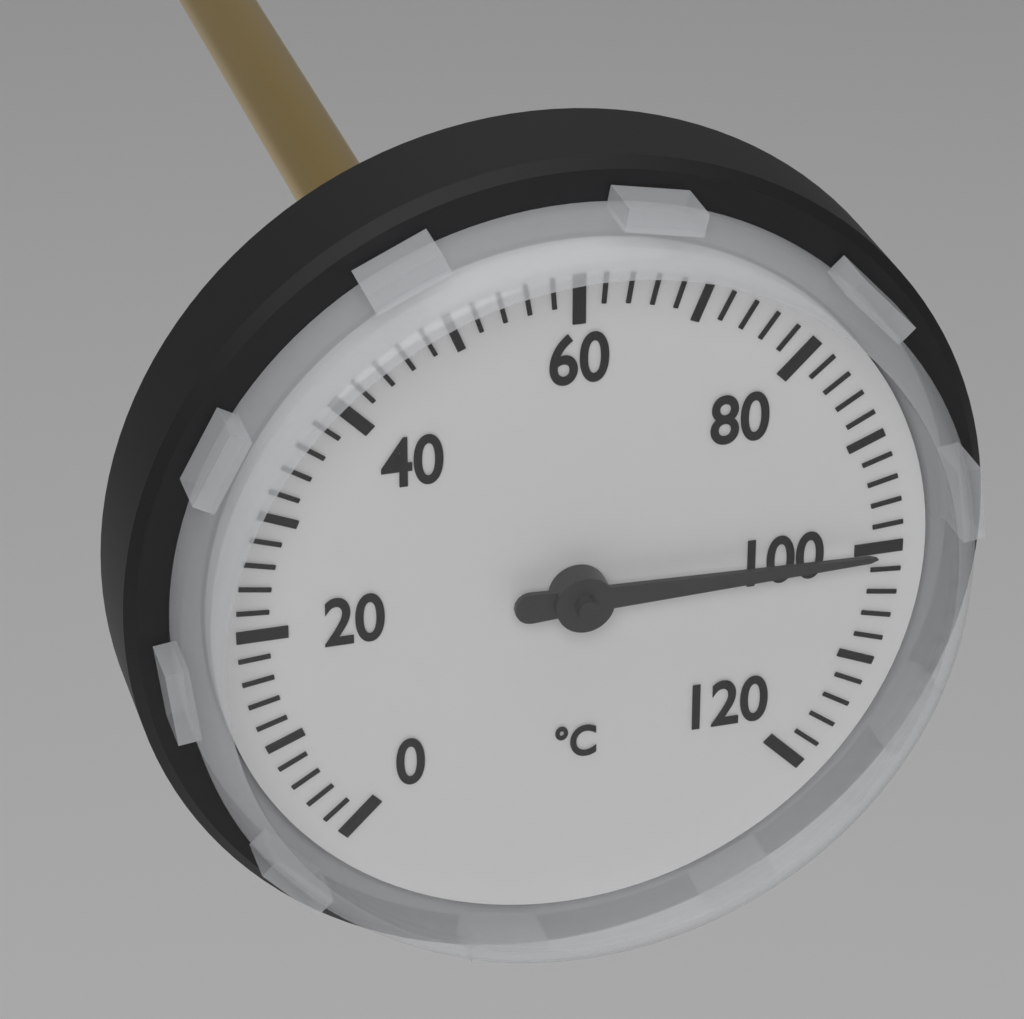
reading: 100 °C
